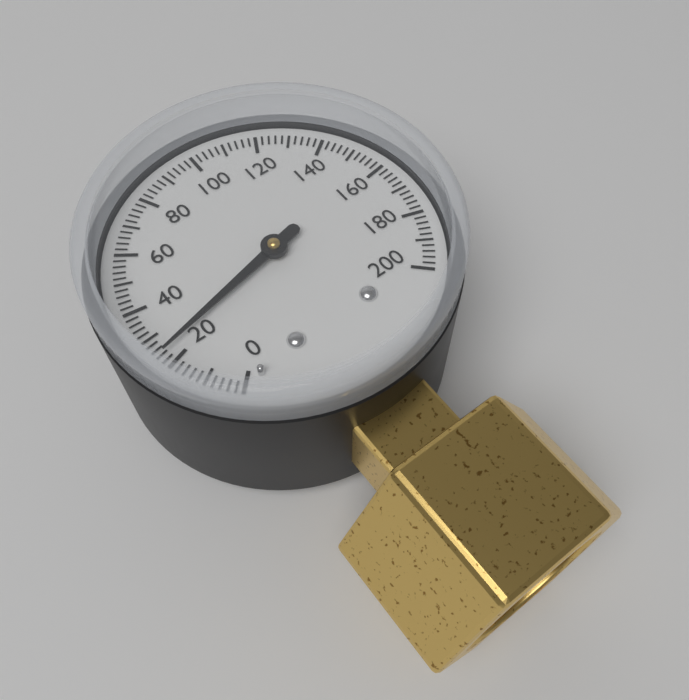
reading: 24 (no unit)
